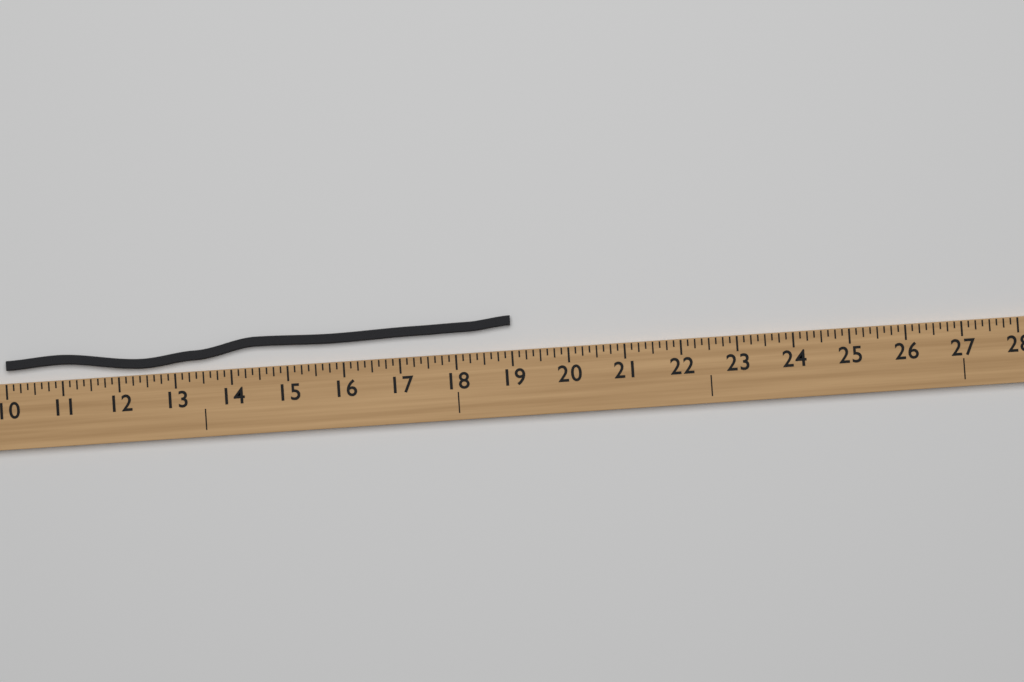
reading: 19.000 (no unit)
